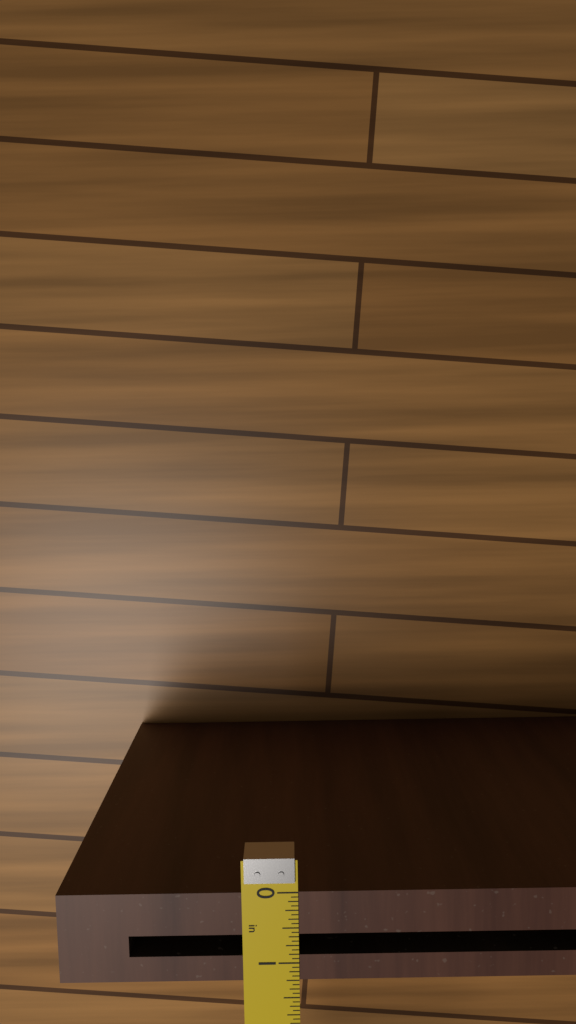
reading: 1.2500 in
